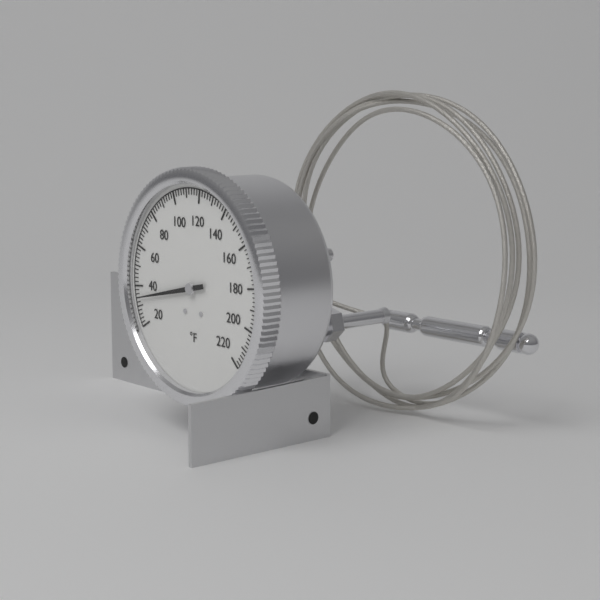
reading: 34 °F
